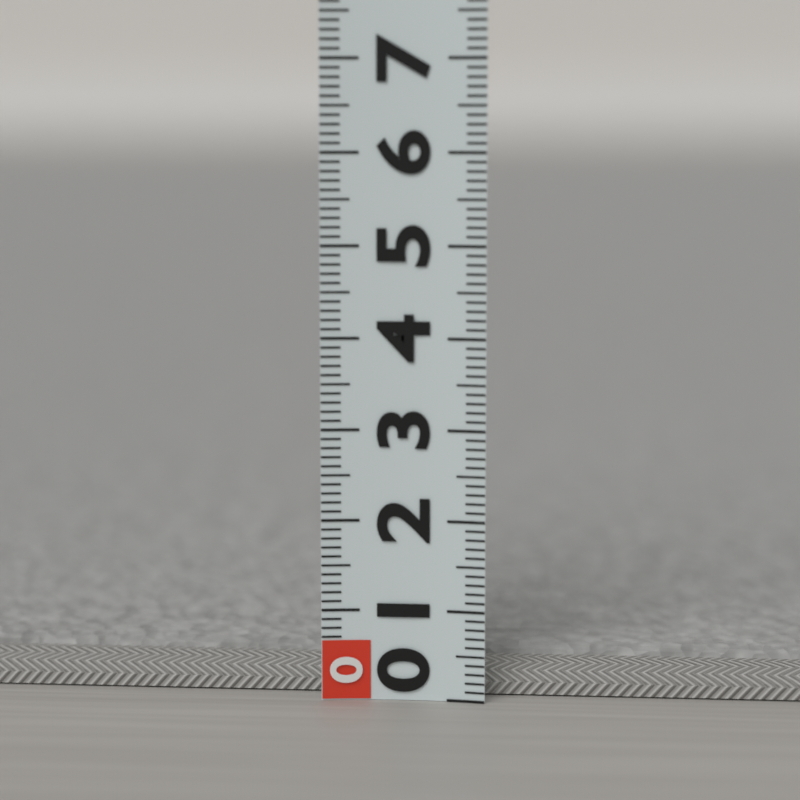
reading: 0.4 (no unit)
